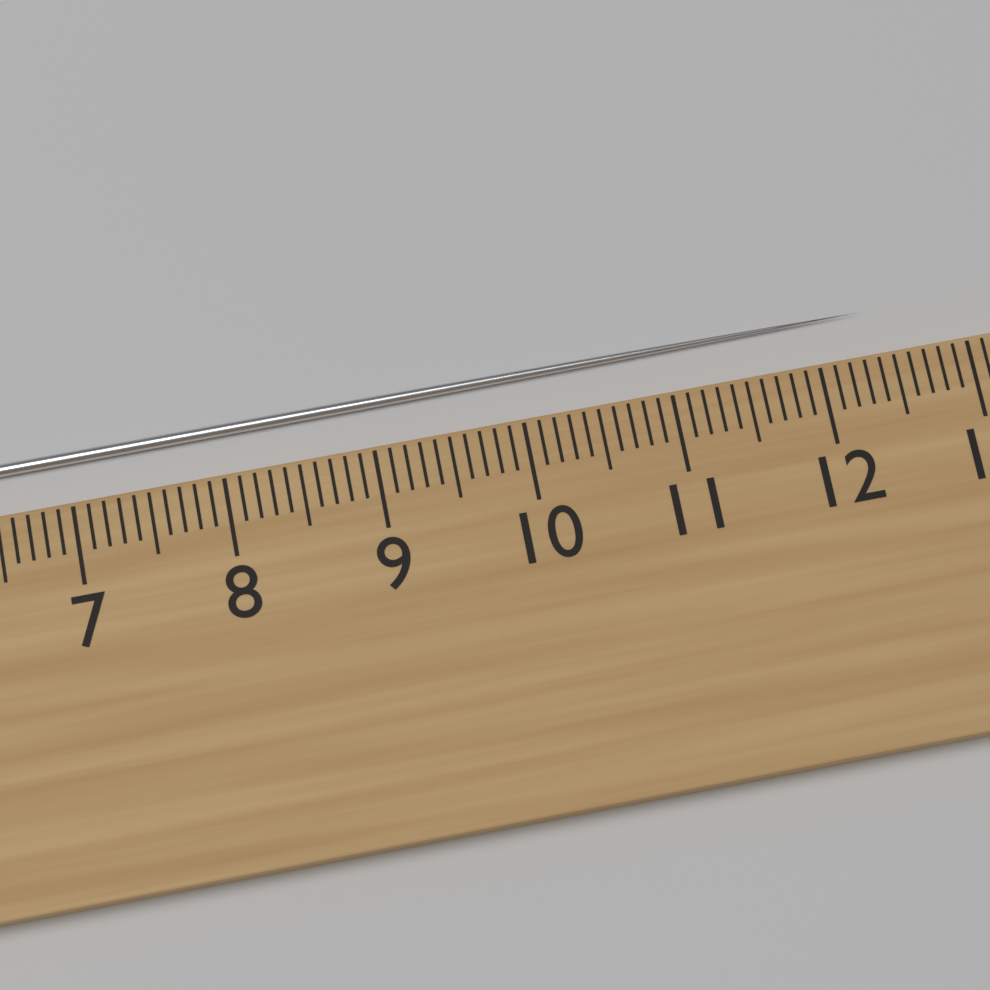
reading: 12.4 cm
